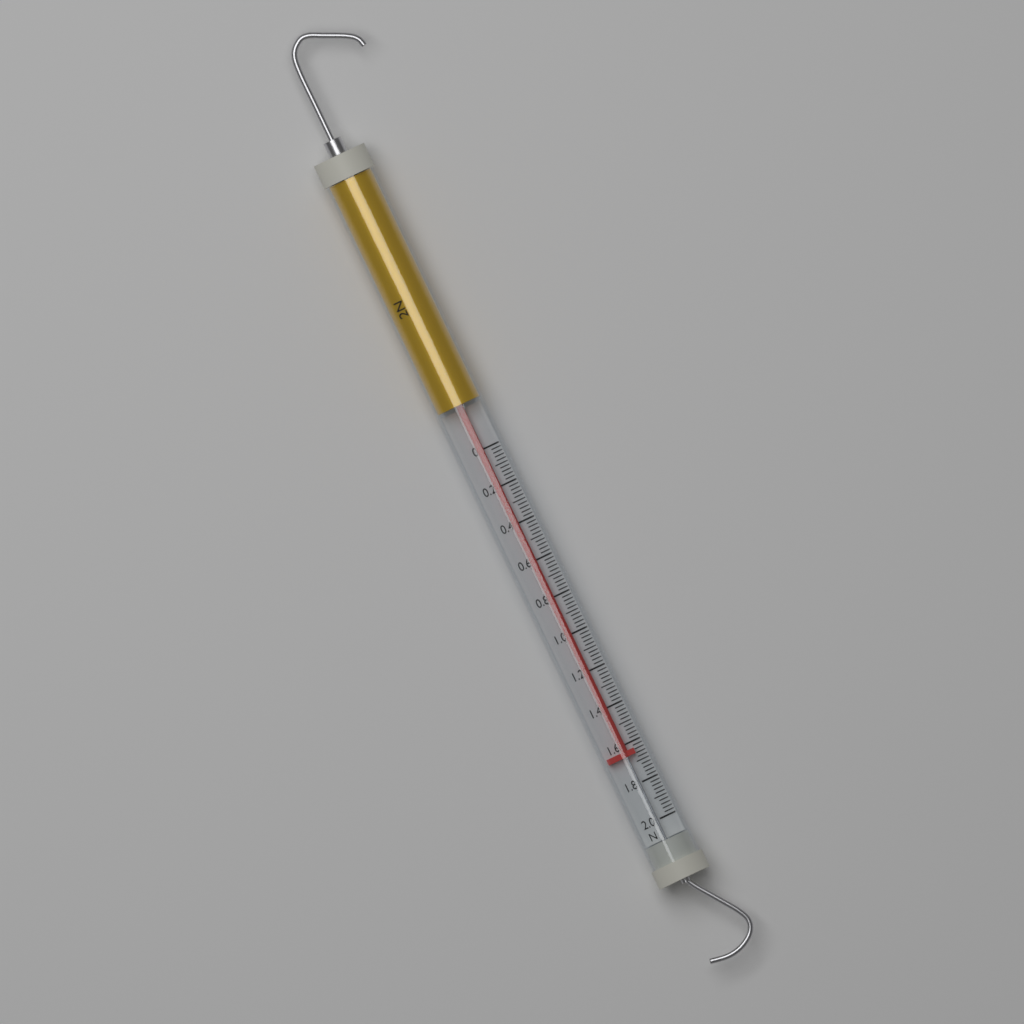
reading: 1.66 N
